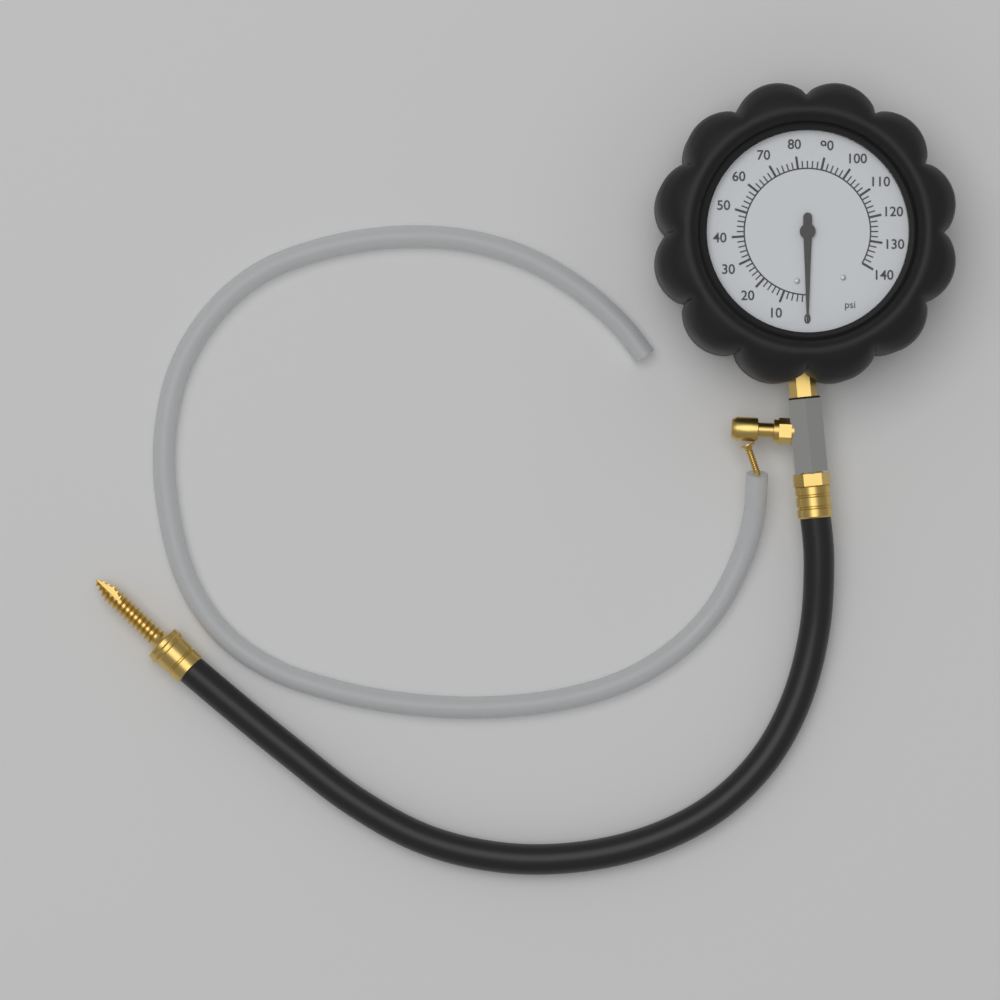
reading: 0 psi
